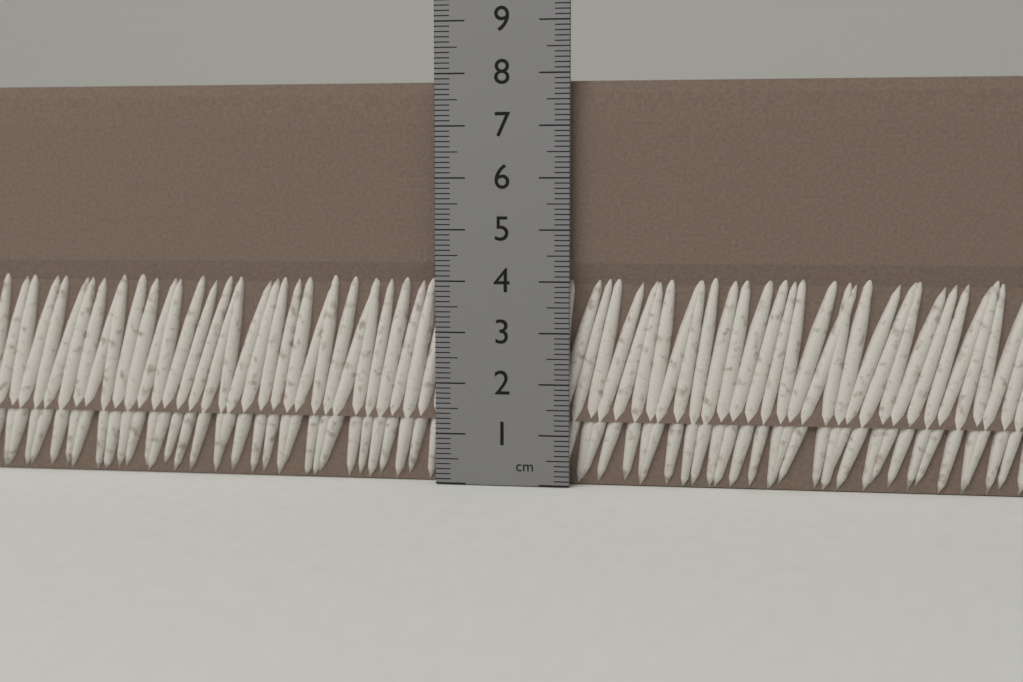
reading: 7.9 cm
